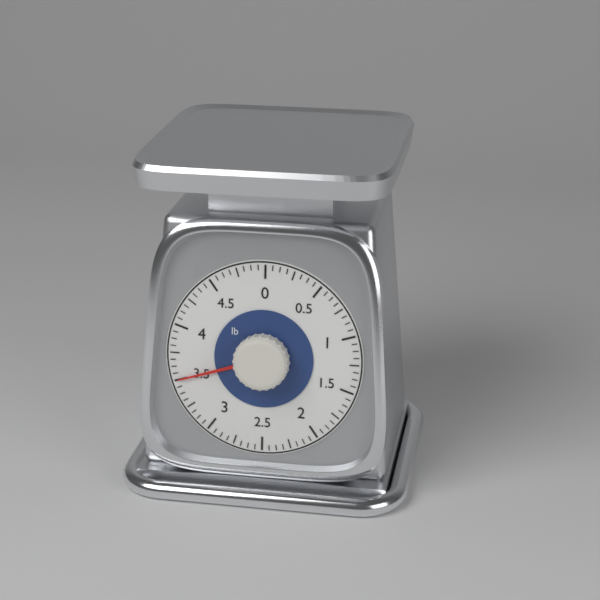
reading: 3.5000 lb
